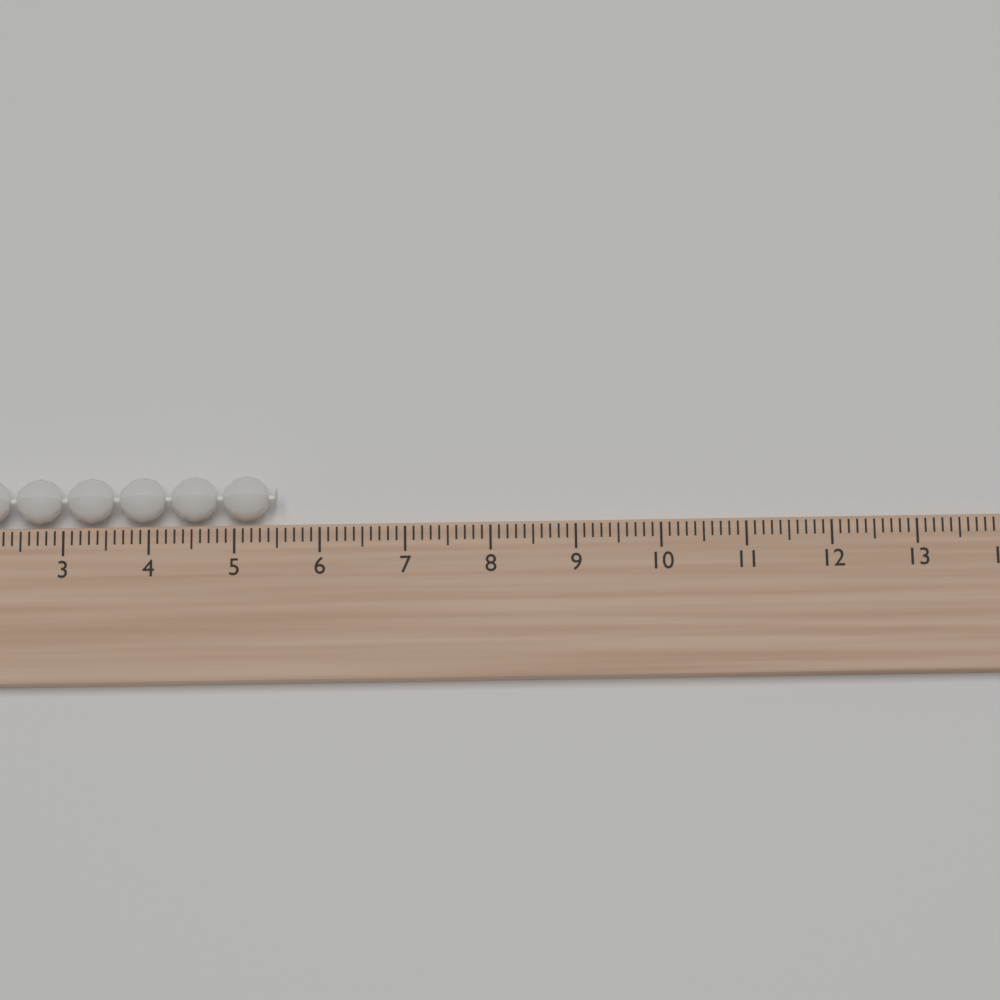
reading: 5.5 (no unit)
